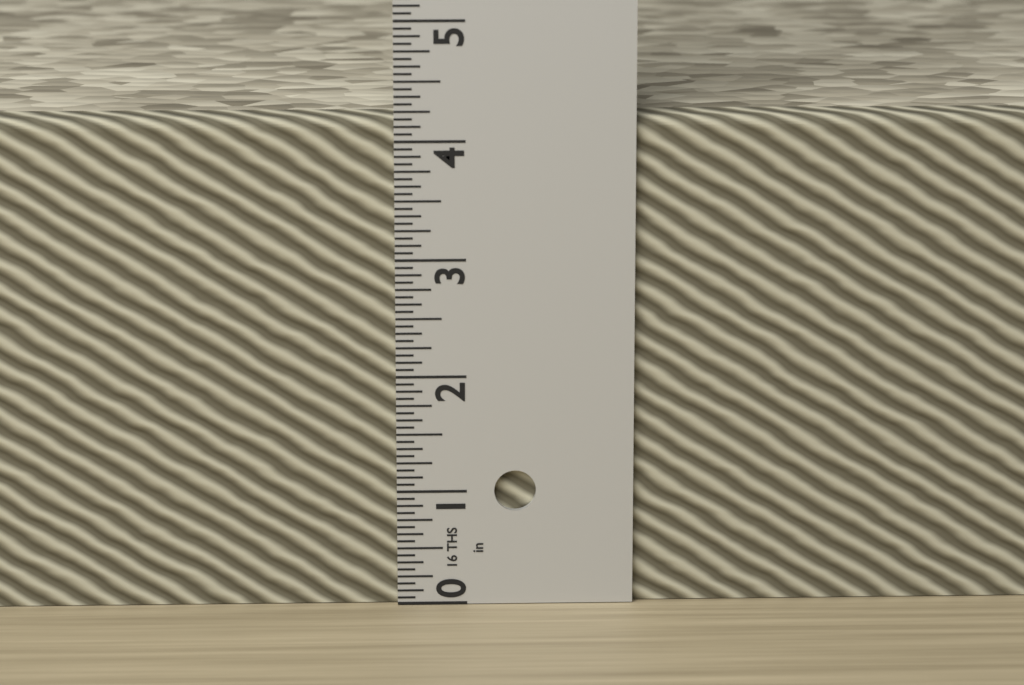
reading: 4.1875 in
